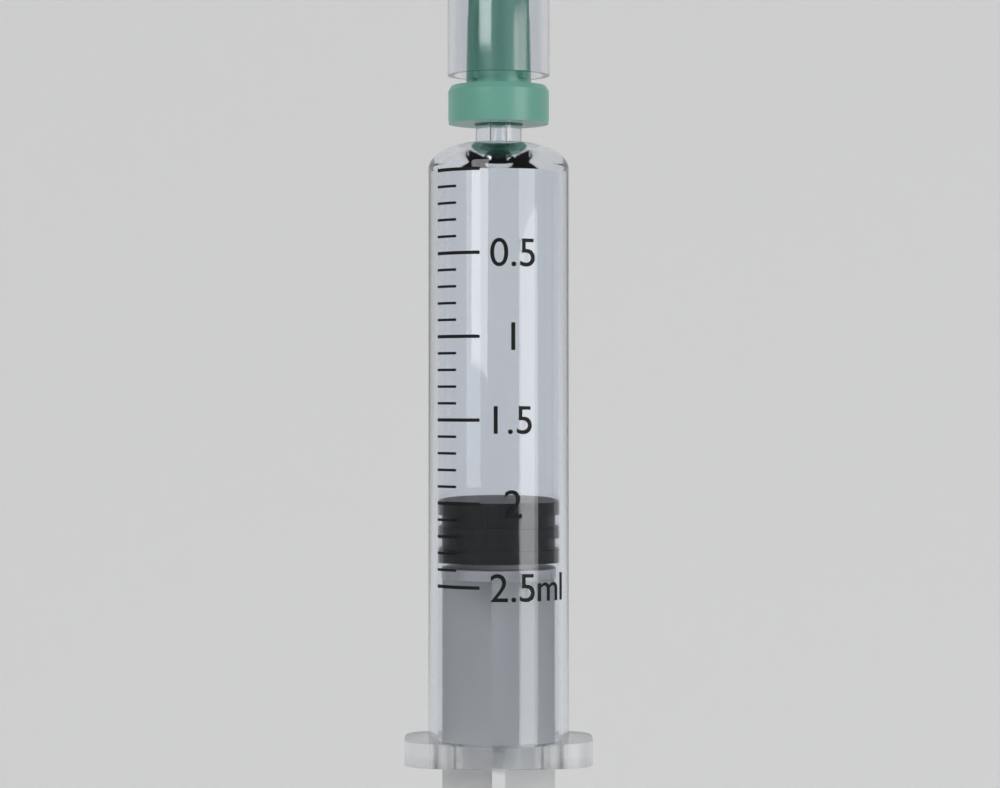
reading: 2.0 ml
